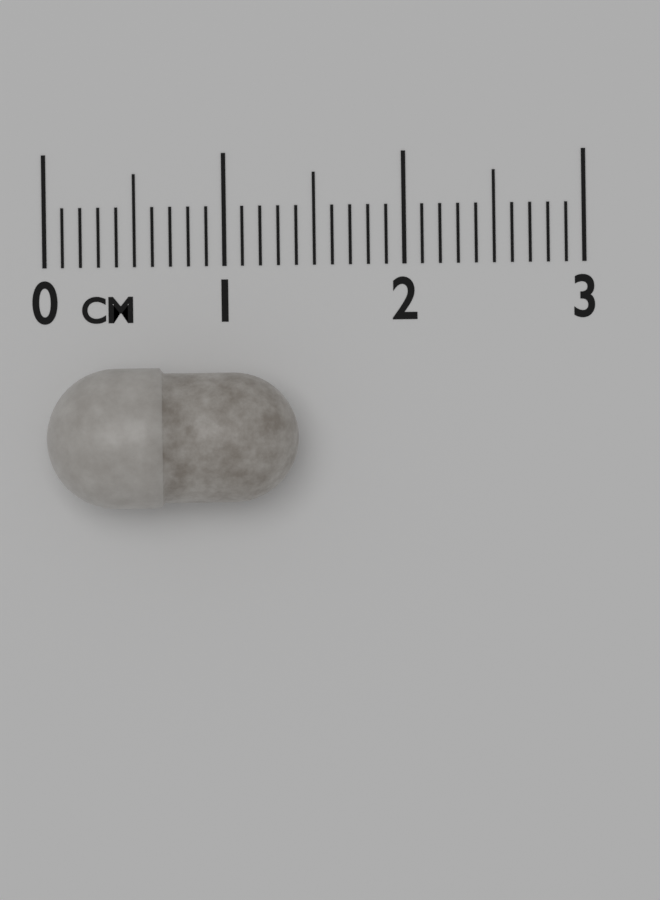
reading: 1.4 cm
